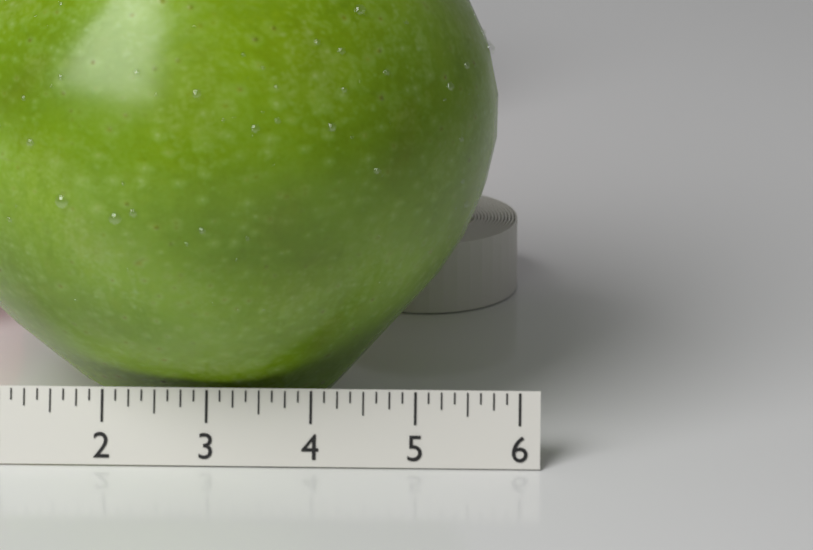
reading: 5.750 (no unit)
